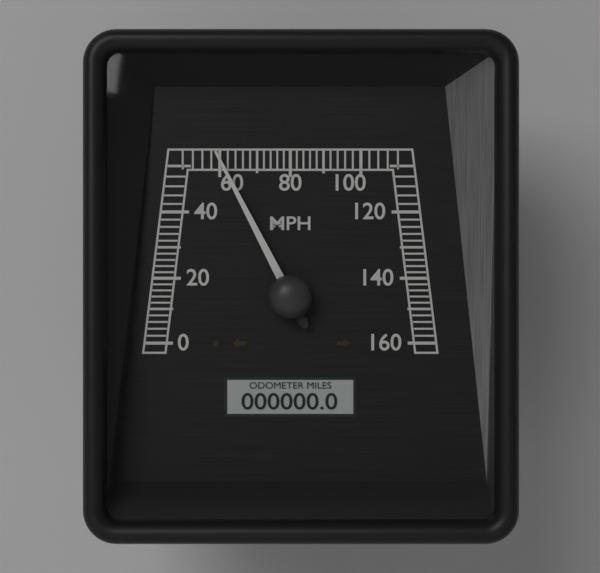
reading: 60 MPH
